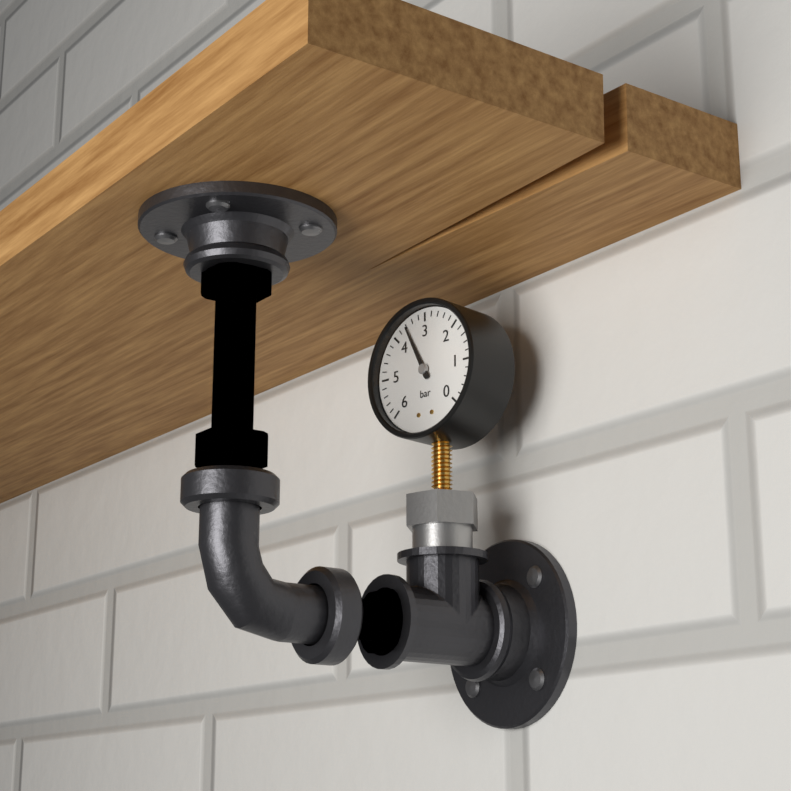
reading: 3.6 bar
